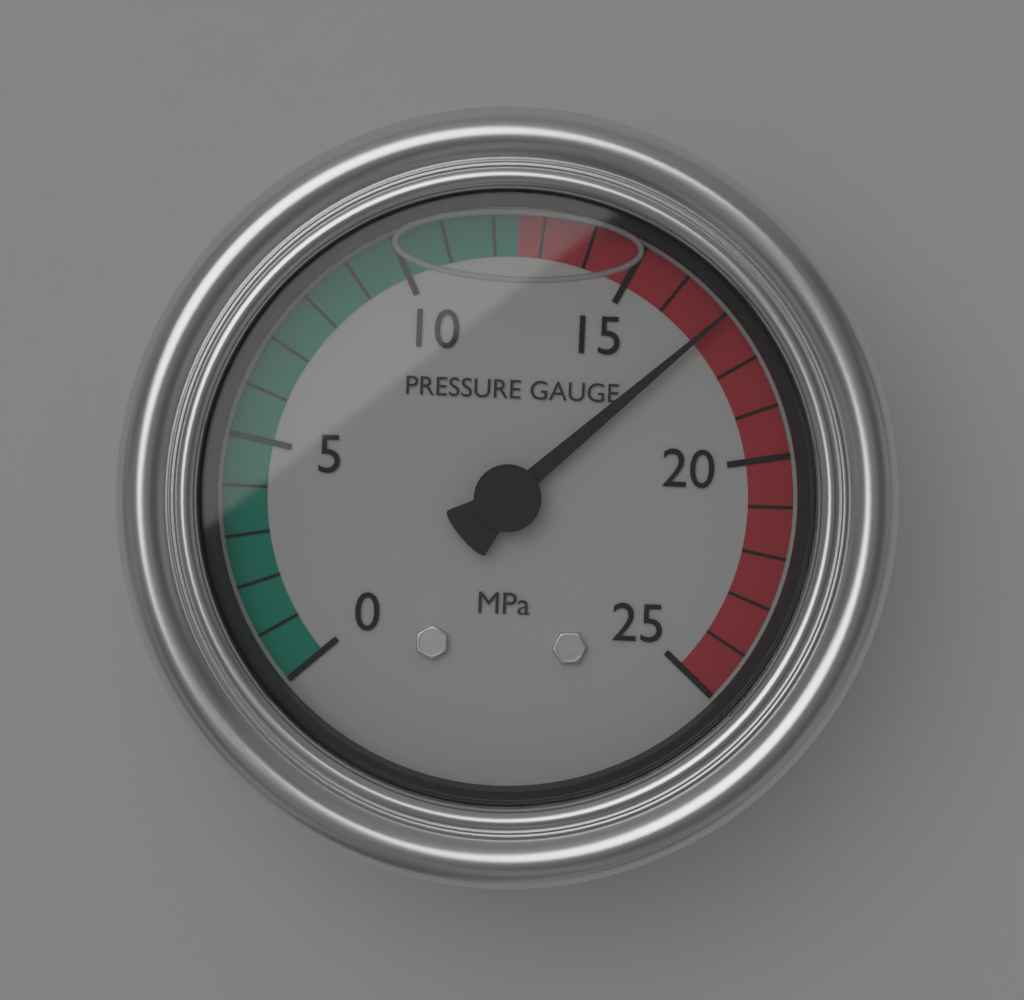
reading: 17 MPa
